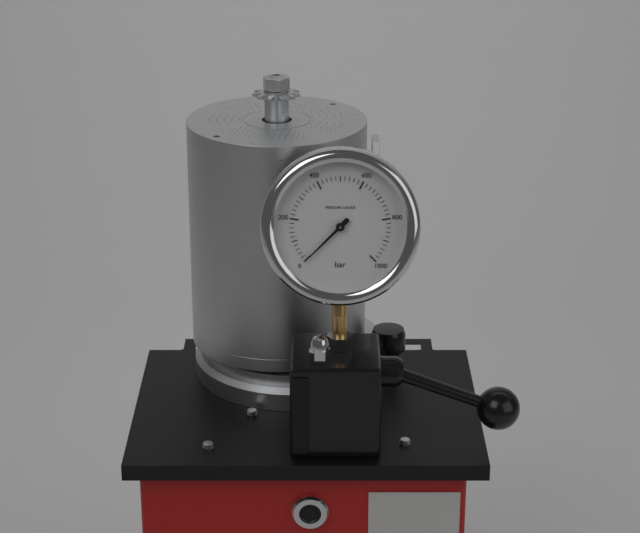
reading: 0 bar
